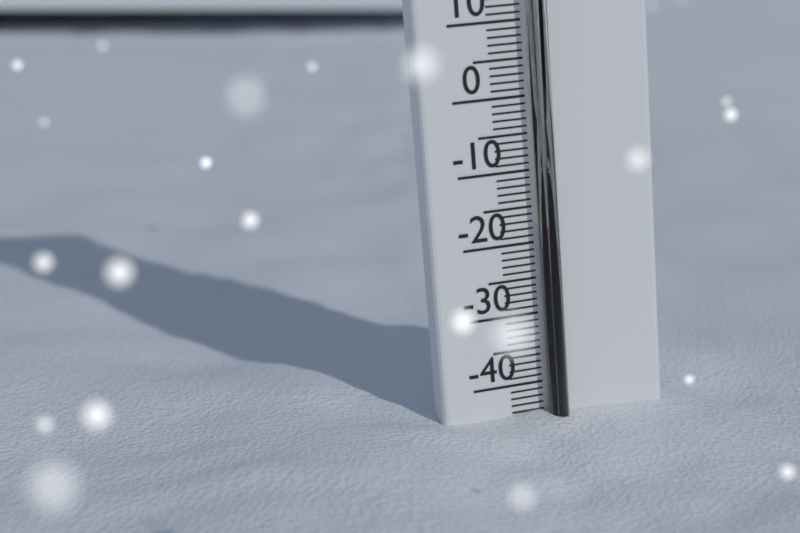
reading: -17.5 °C
